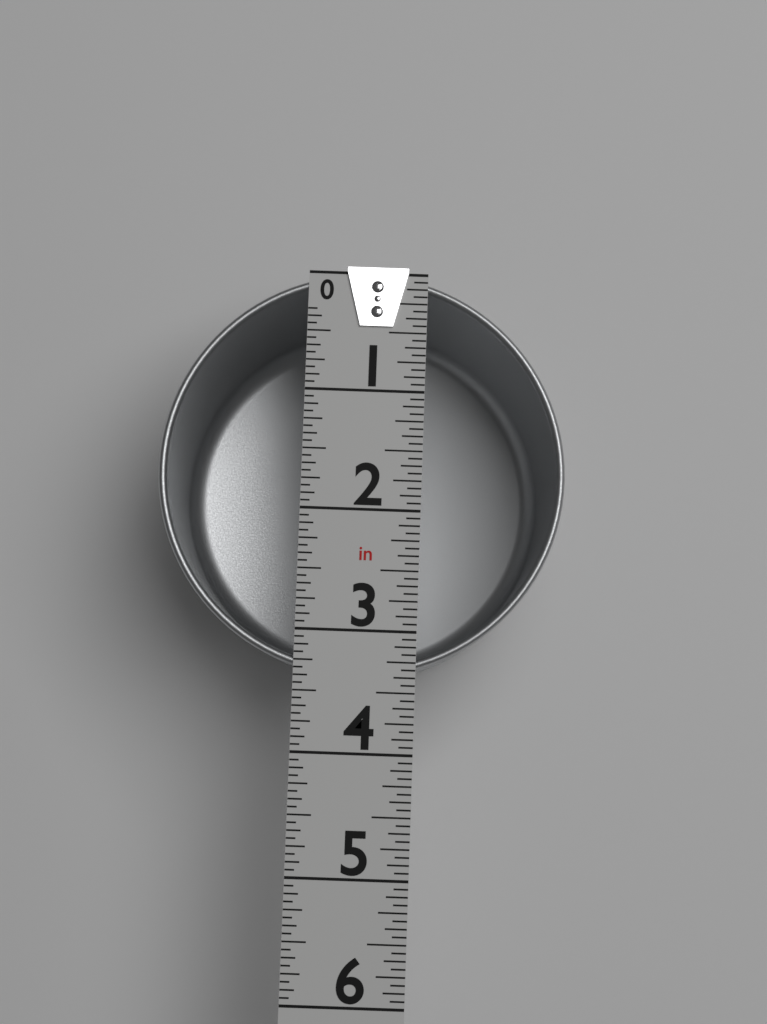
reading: 3.3750 in
